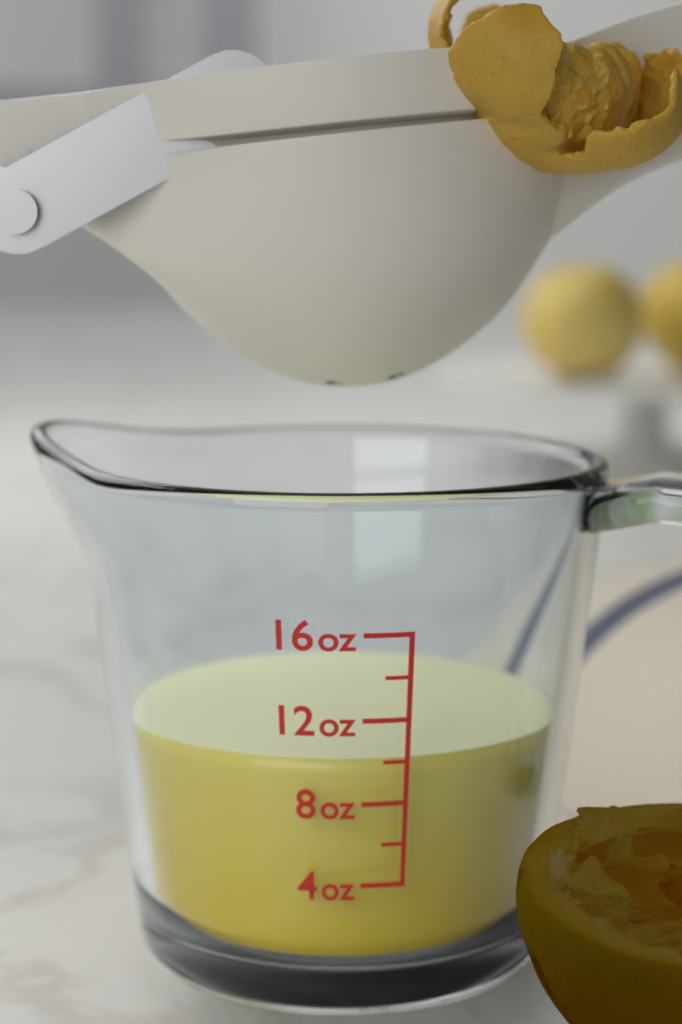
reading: 10 oz
